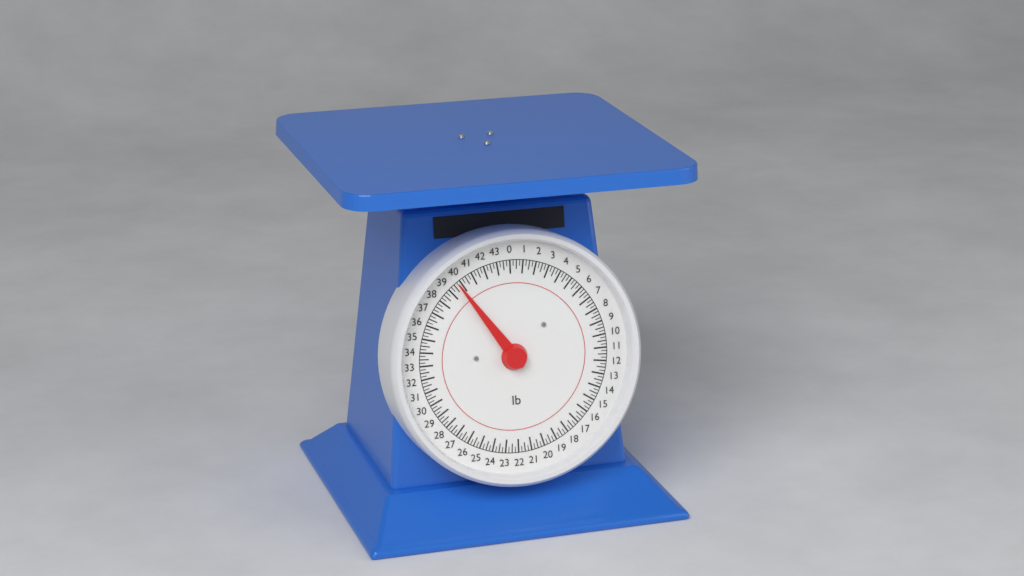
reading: 39.75 lb
